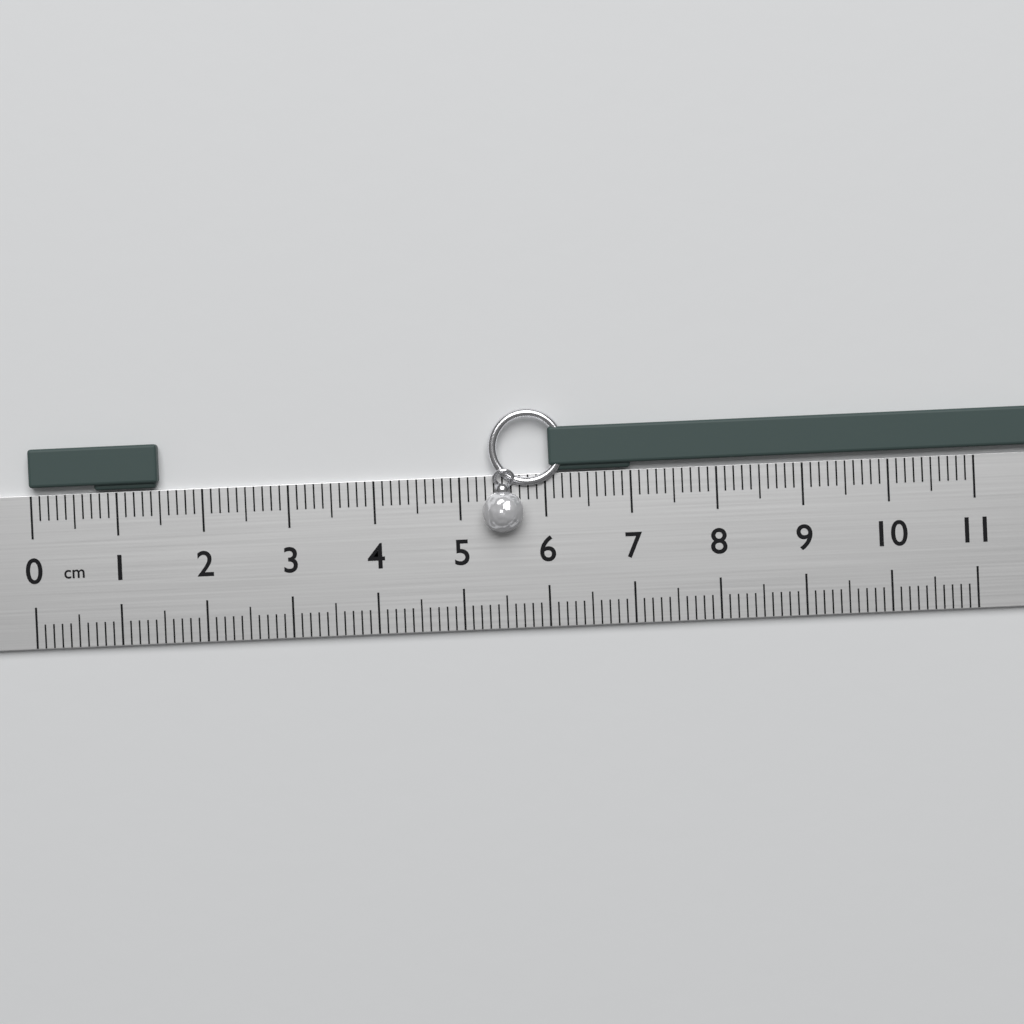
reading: 1.5 cm
